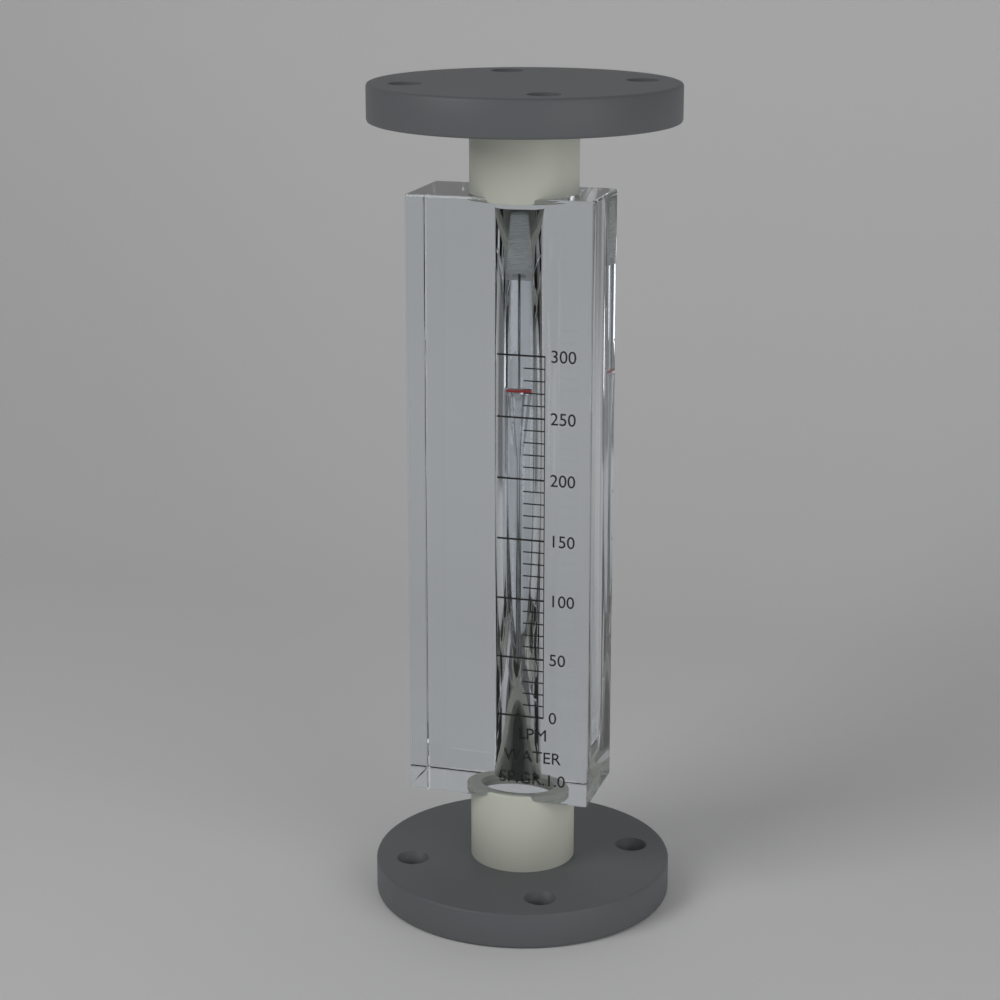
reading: 270 LPM
